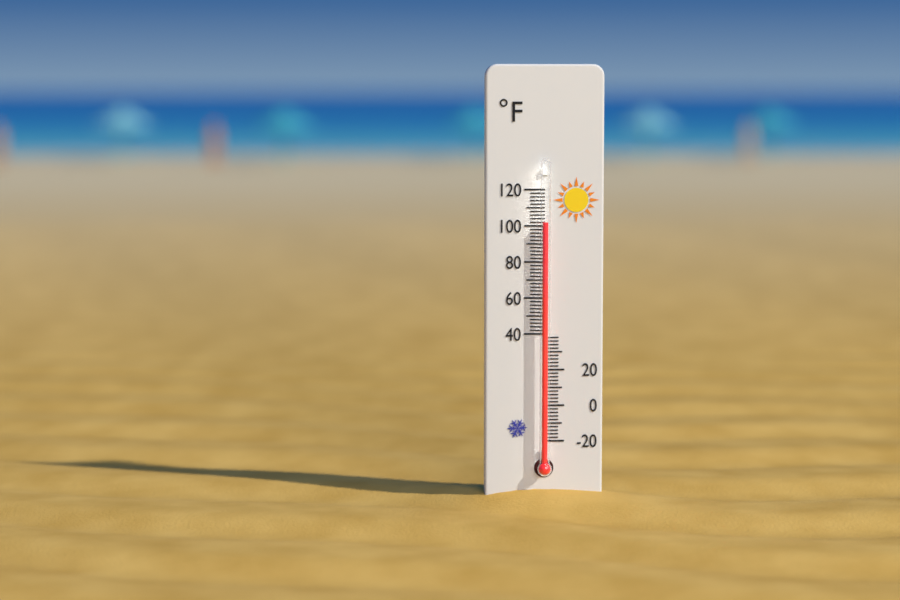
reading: 102 °F
